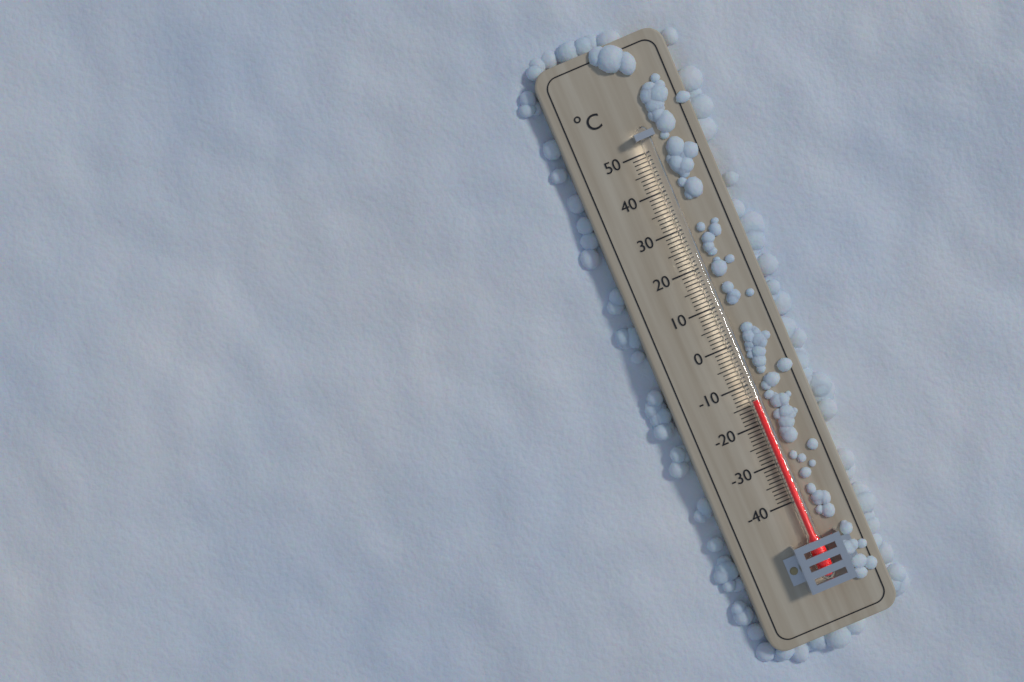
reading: -14 °C
